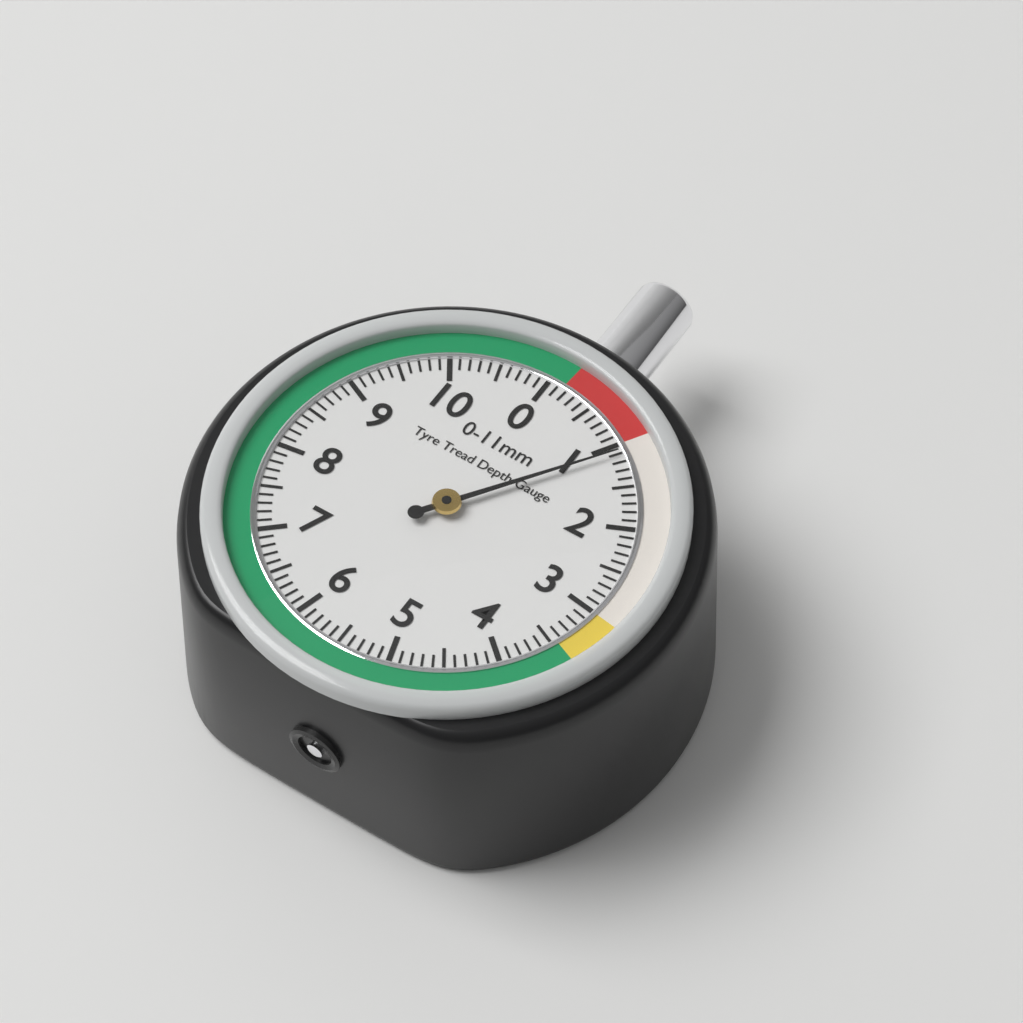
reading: 1.1 mm
